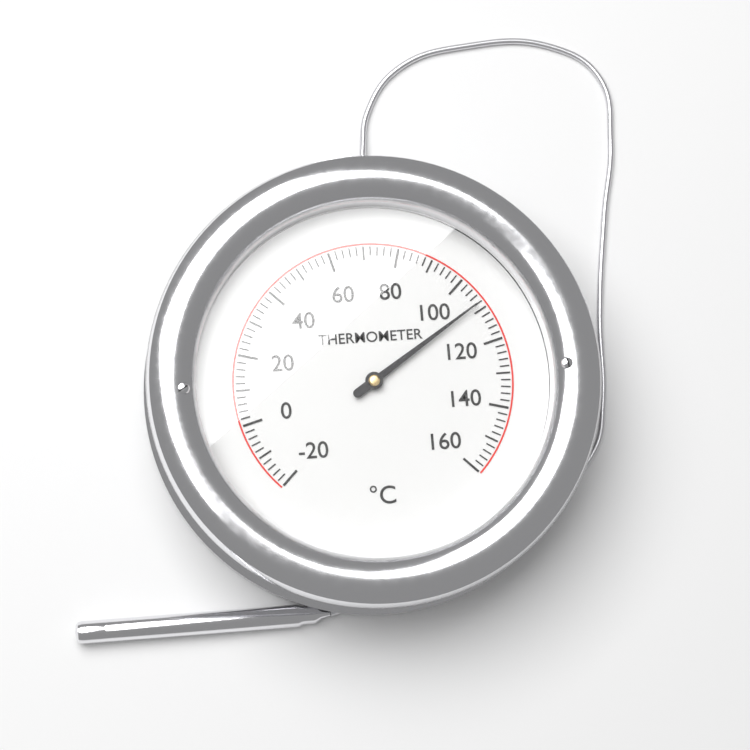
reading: 108 °C
